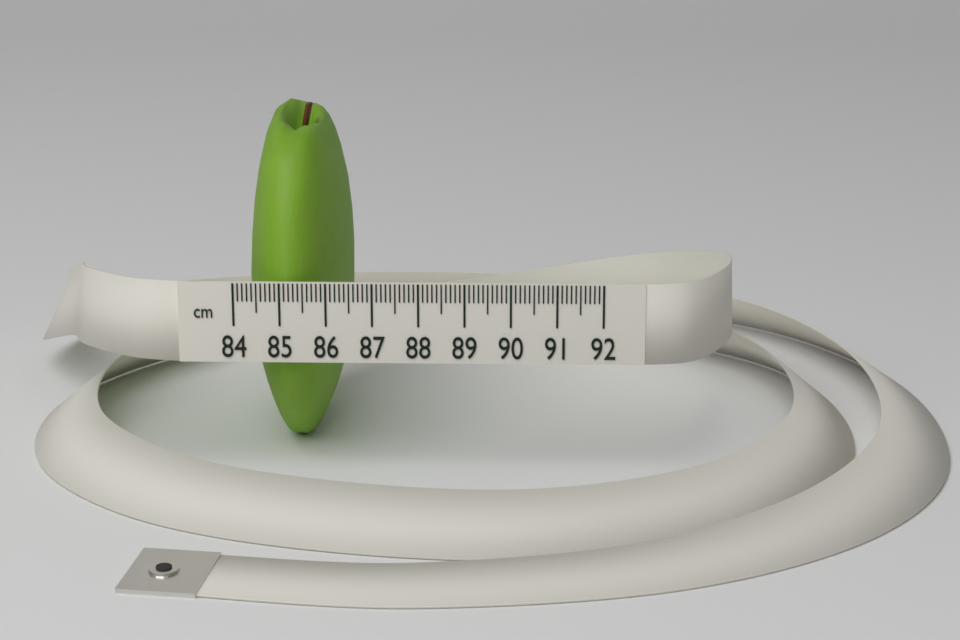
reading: 86.3 cm
